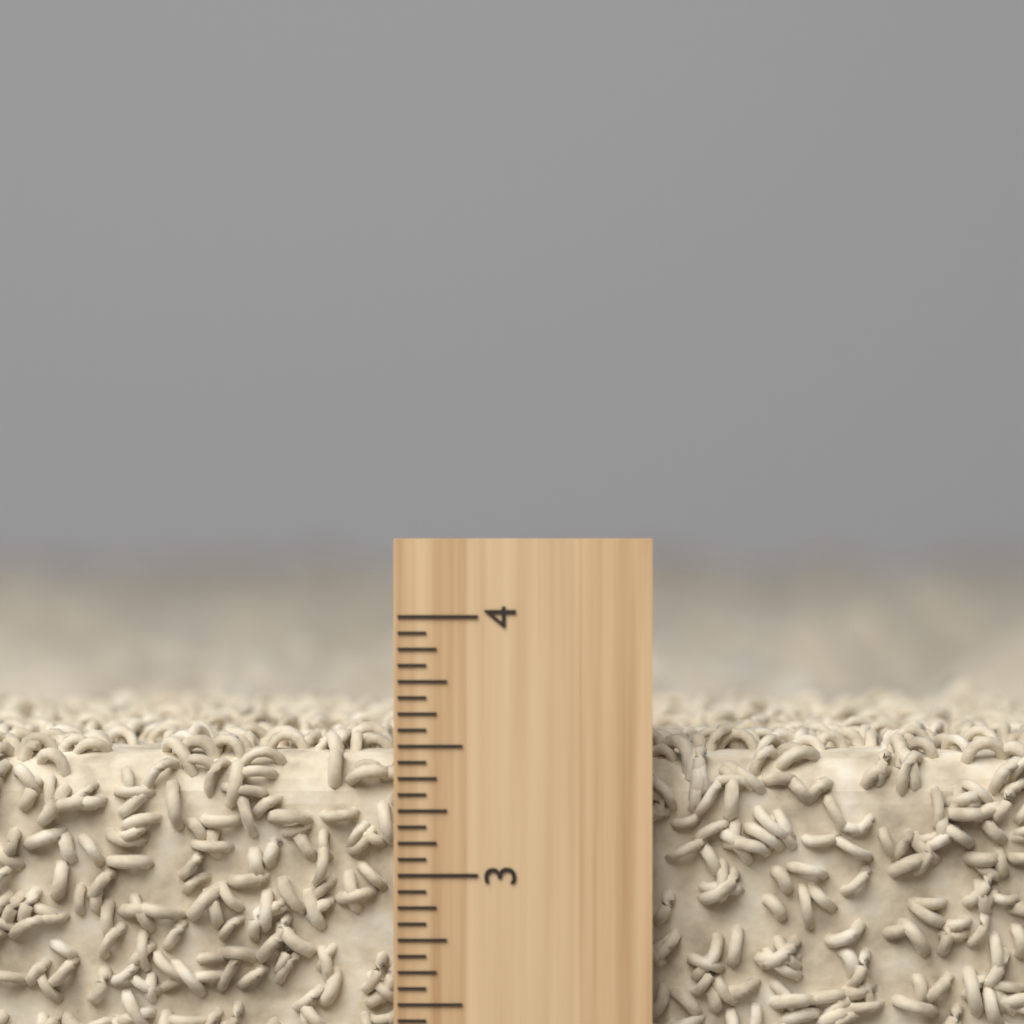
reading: 3.5625 inch
